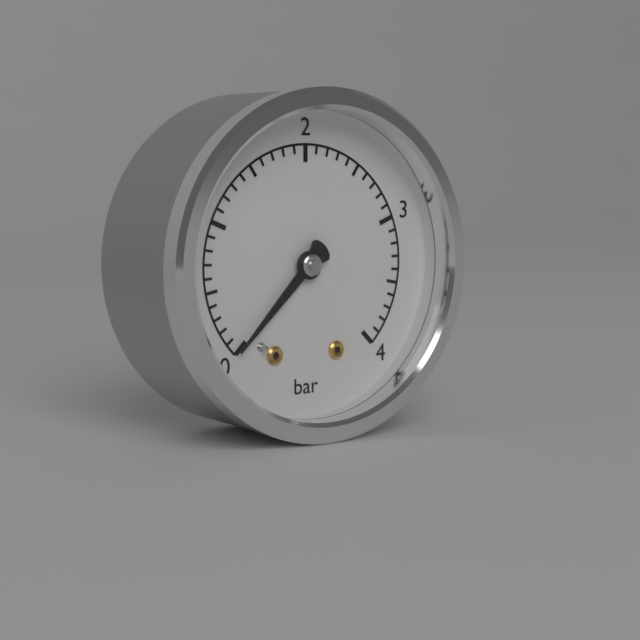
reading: 0.0 bar
